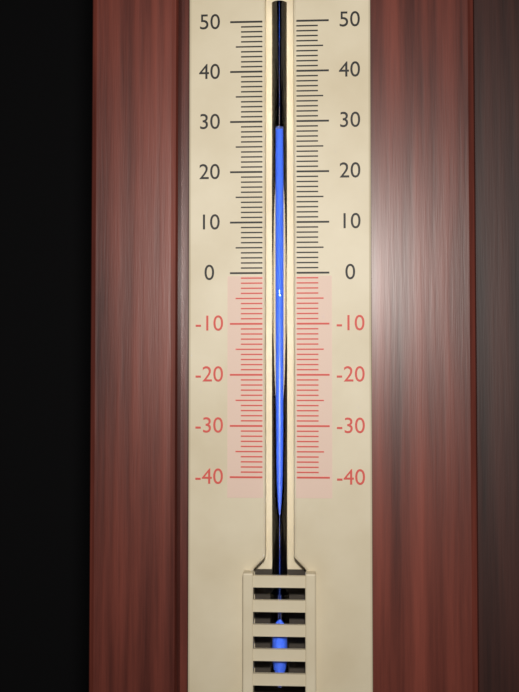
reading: 28 (no unit)
